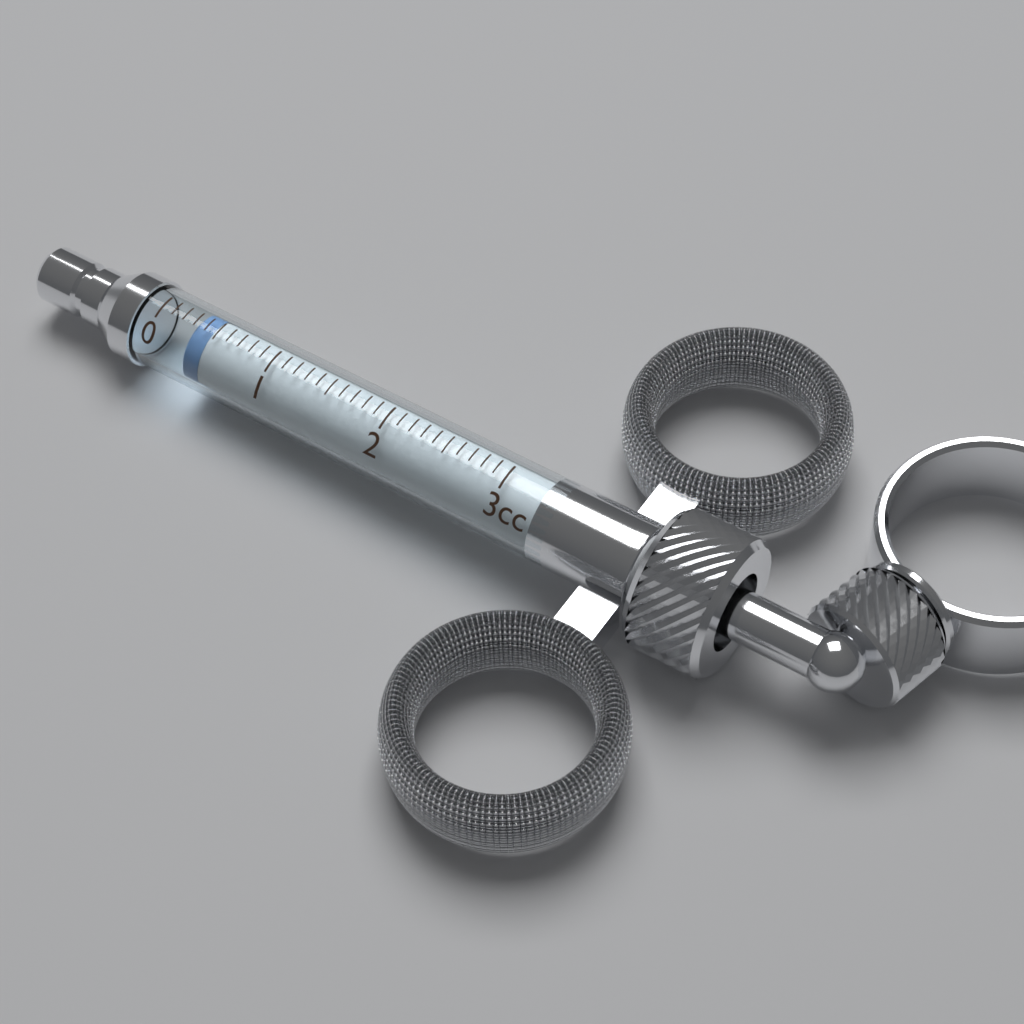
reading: 0.3 cc
